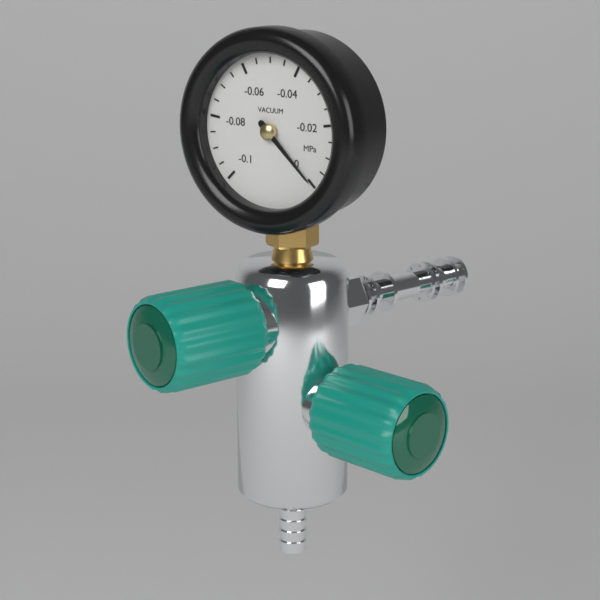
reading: 0.000 MPa
